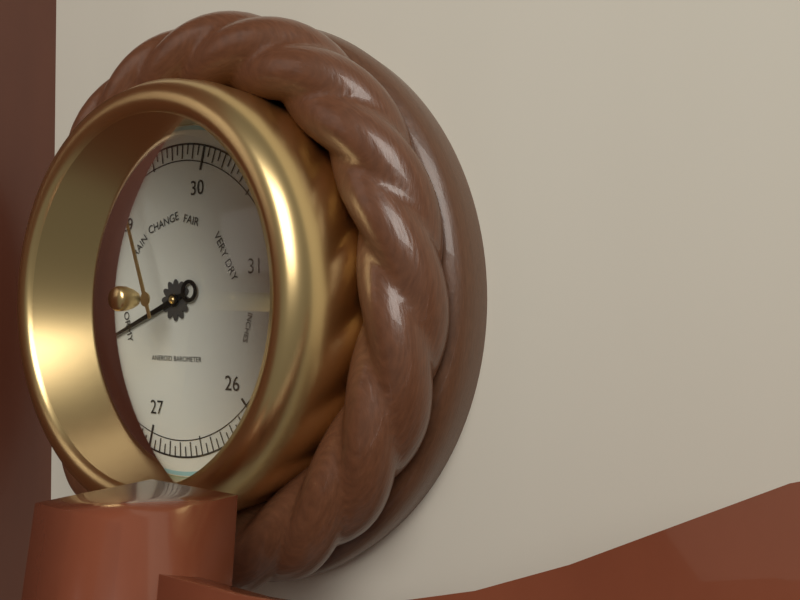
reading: 27.90 inHg
